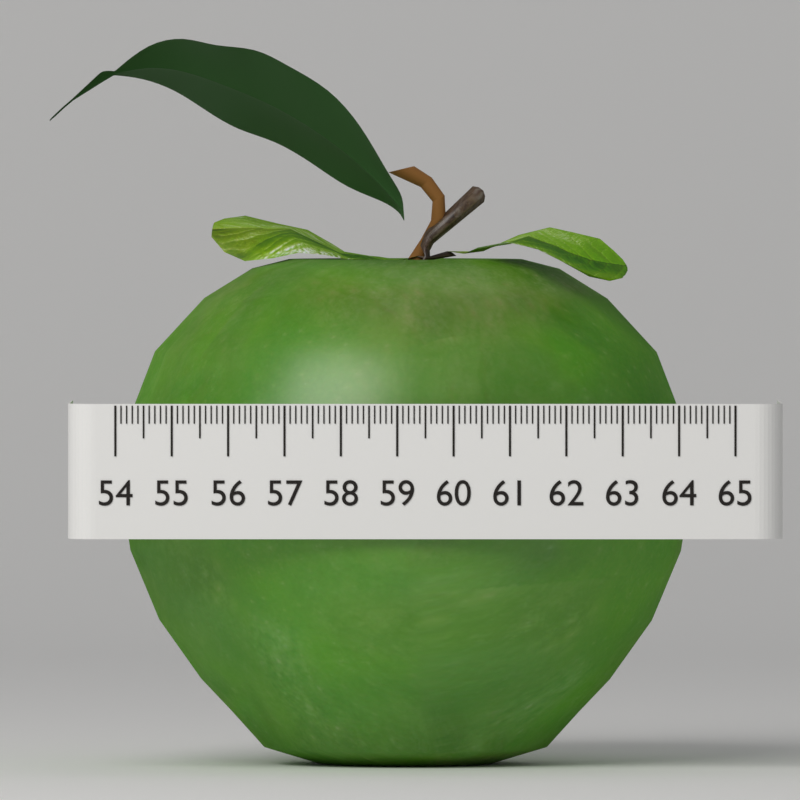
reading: 64.3 (no unit)
